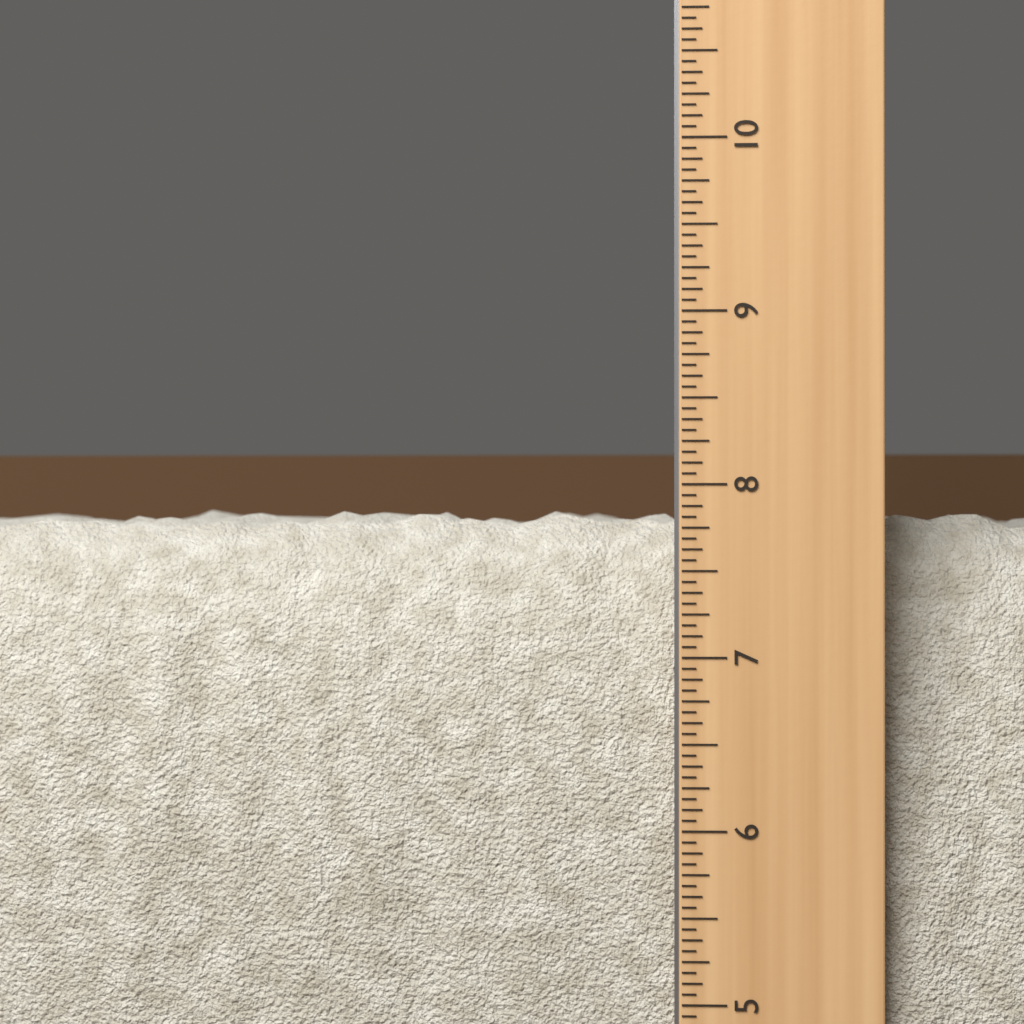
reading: 7.8750 in
